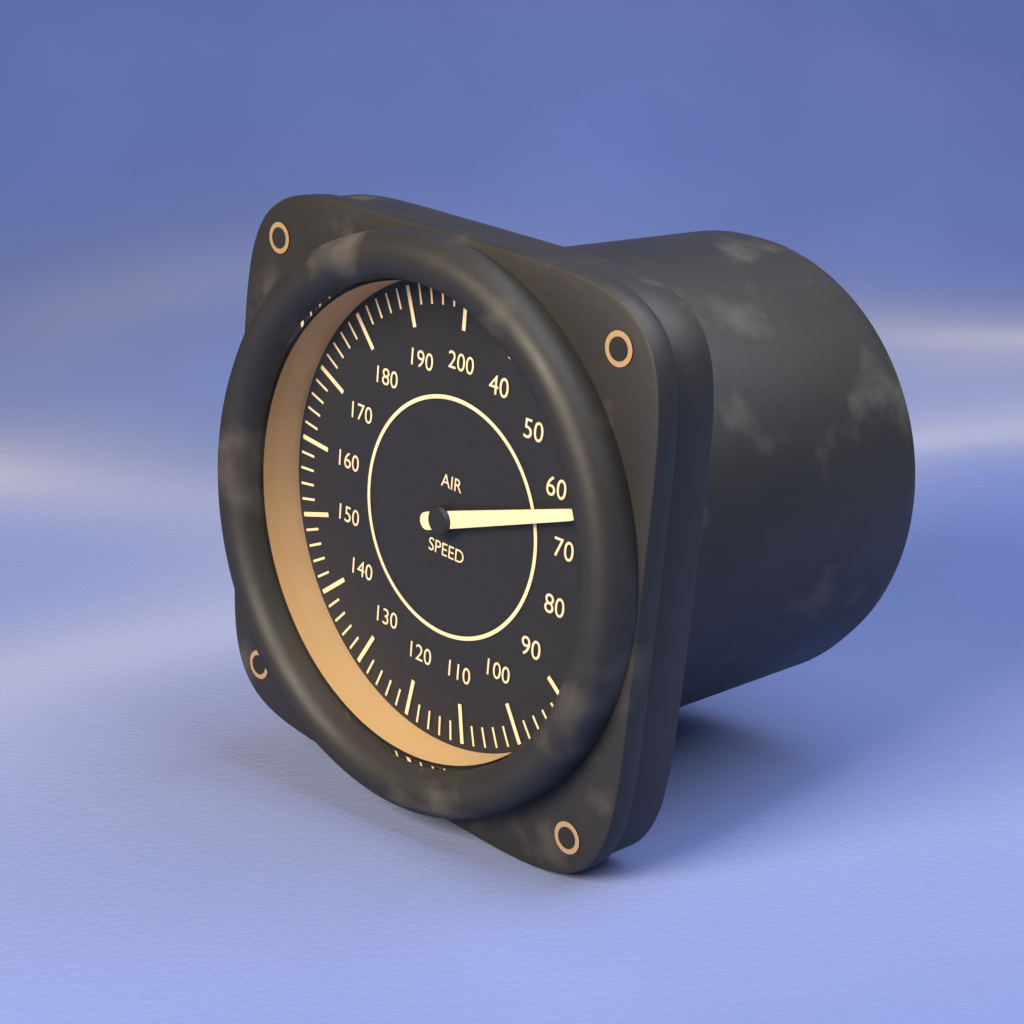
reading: 64 (no unit)
